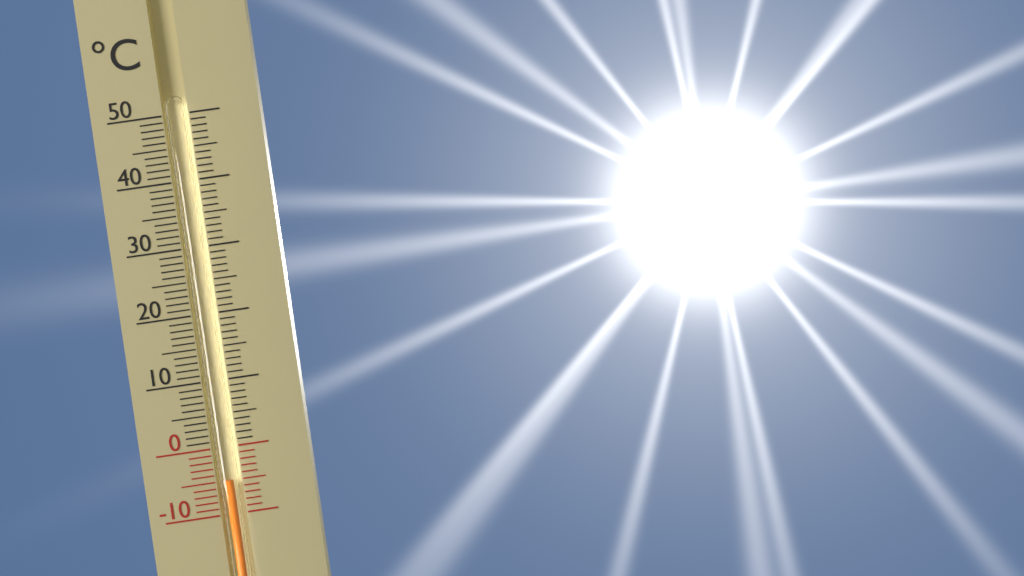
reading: -5 °C
